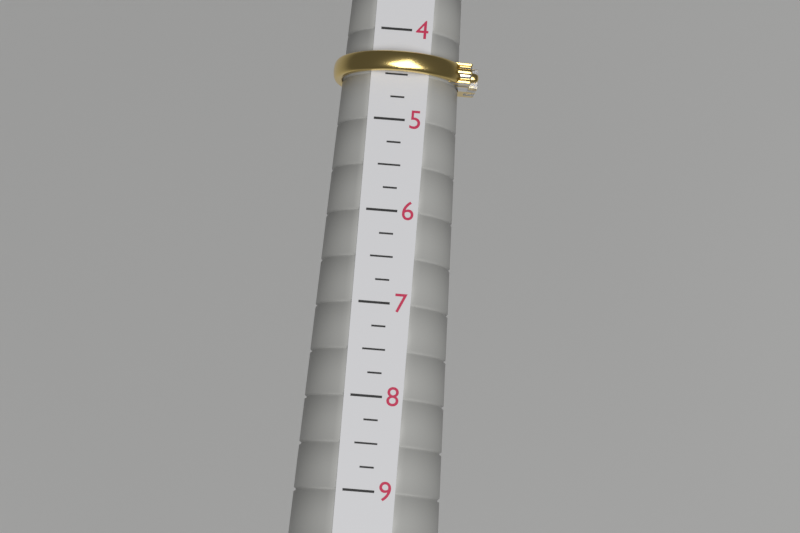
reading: 4.50 (no unit)
